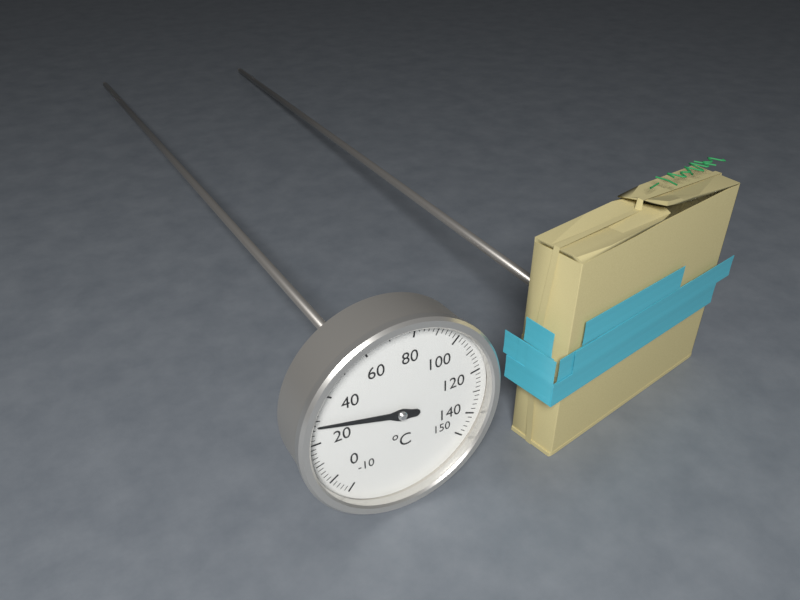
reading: 28 °C
